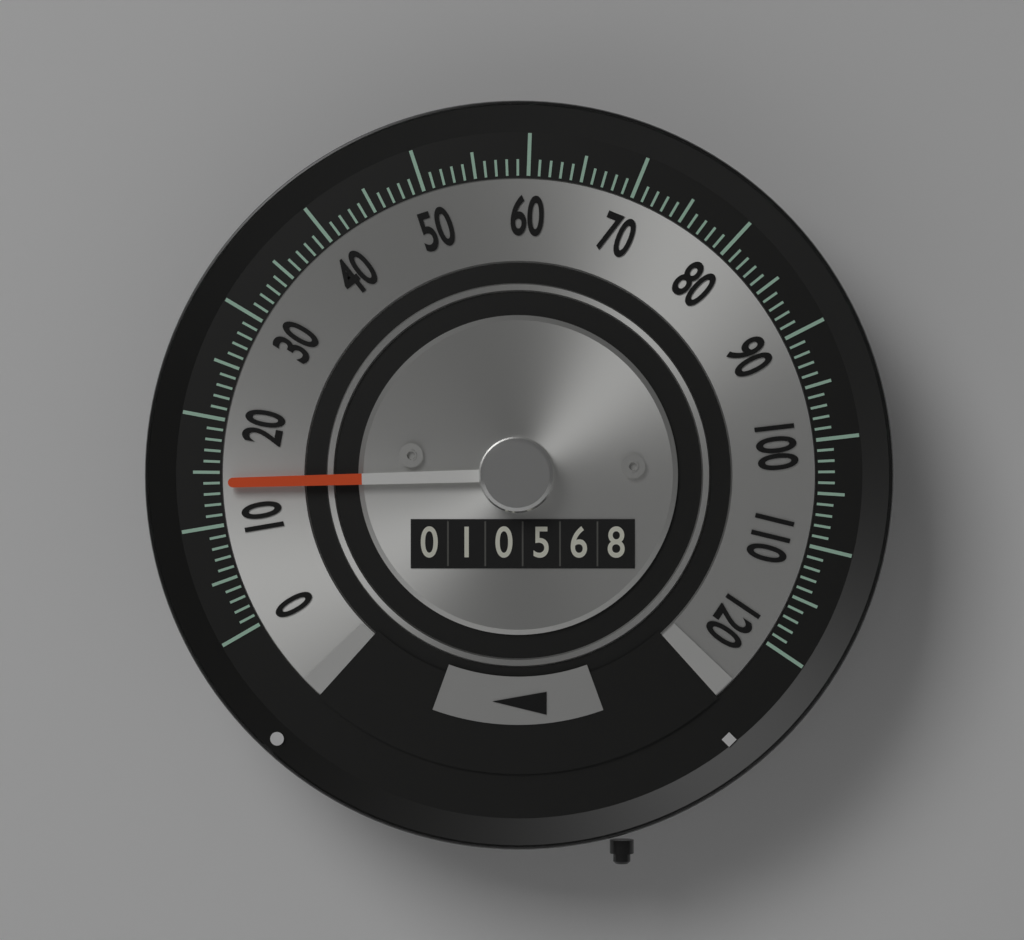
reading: 14 (no unit)
